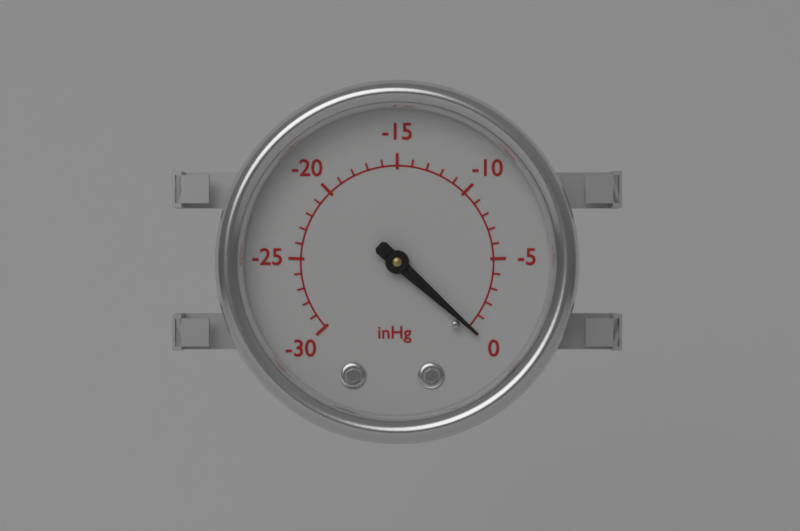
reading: 0 inHg
